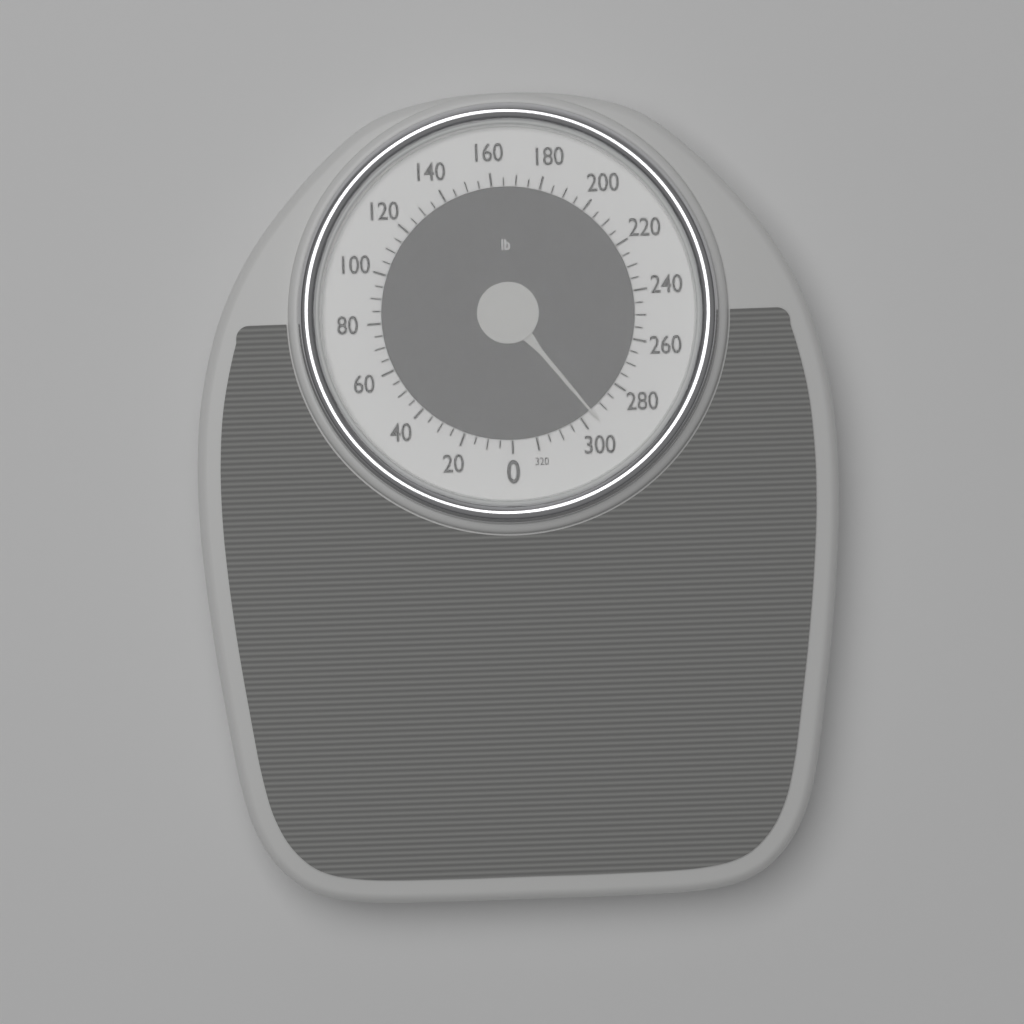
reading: 295 lb
